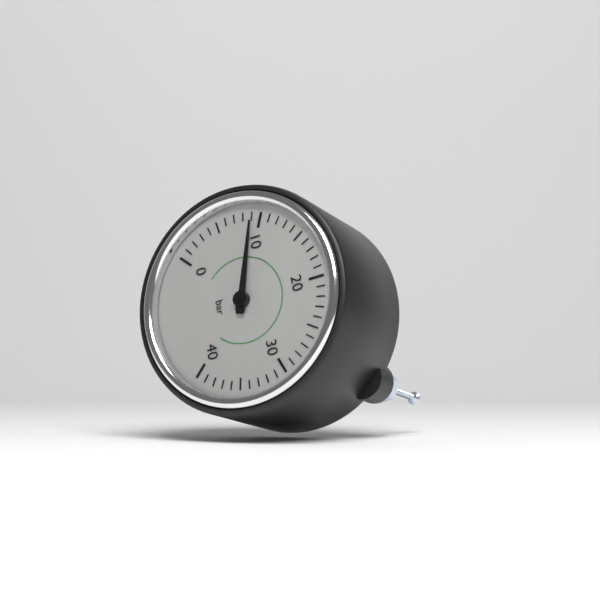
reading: 9 bar
